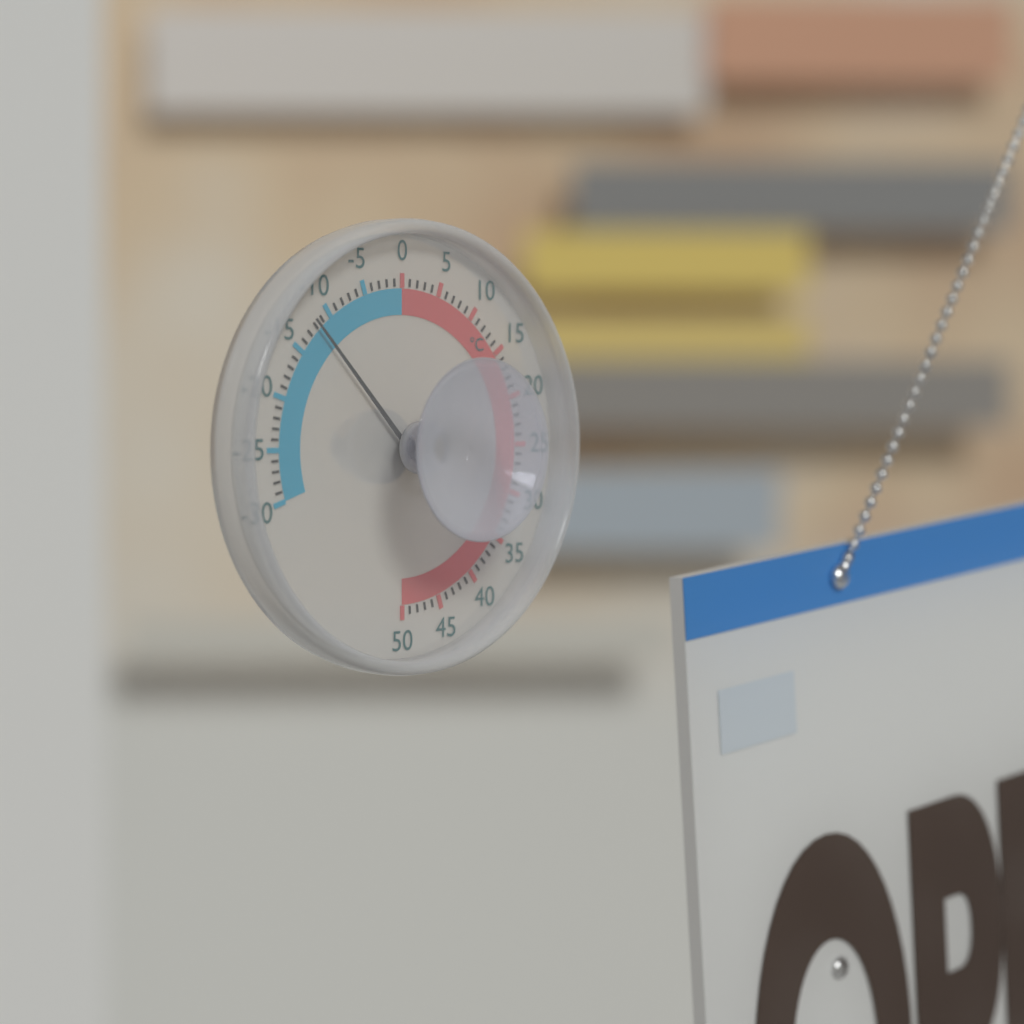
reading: -12 °C
